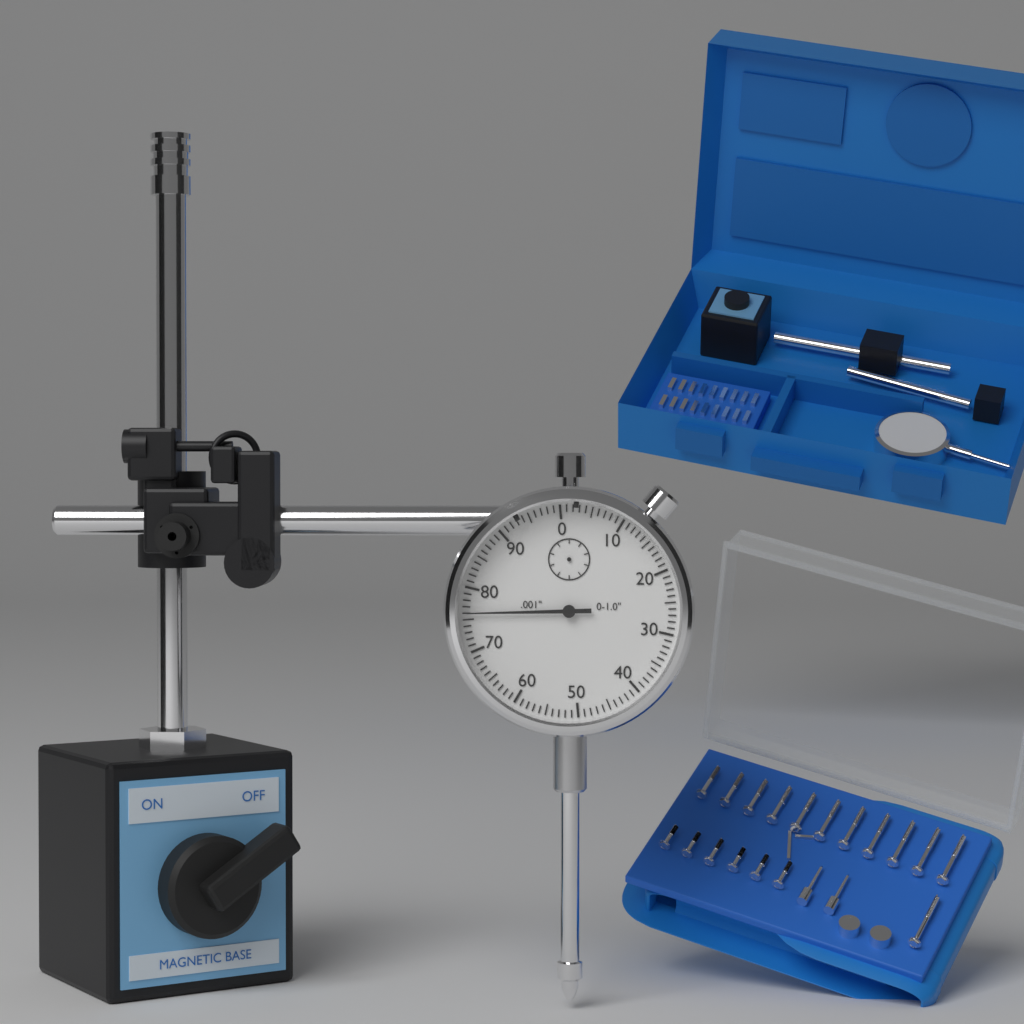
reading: 0.076 in
